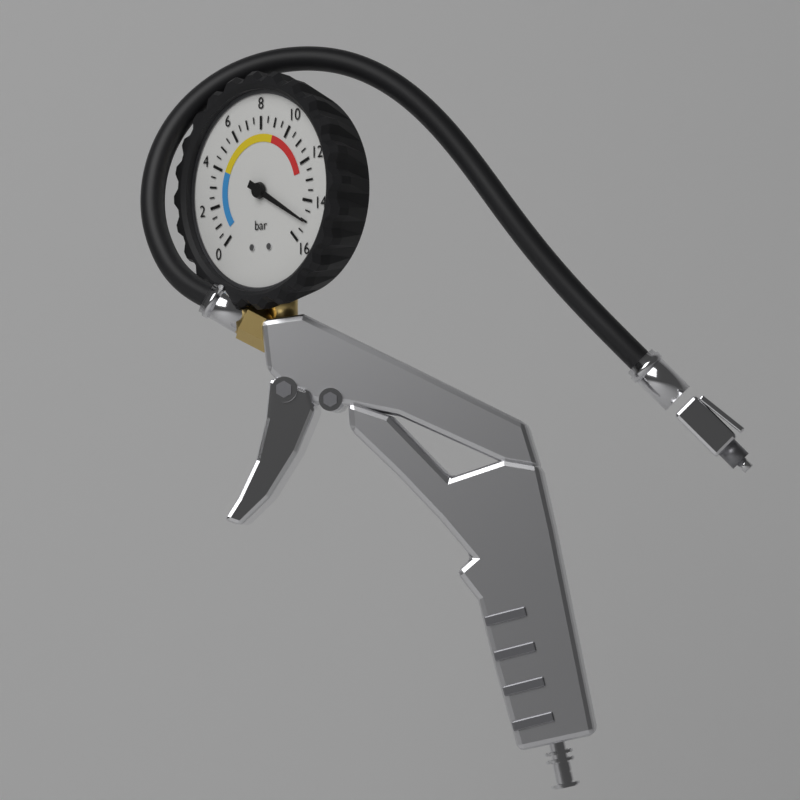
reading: 15.0 bar
